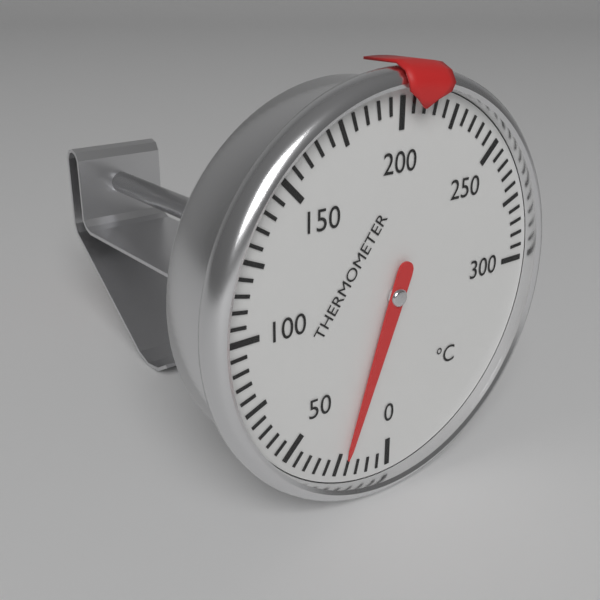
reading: 22 °C
